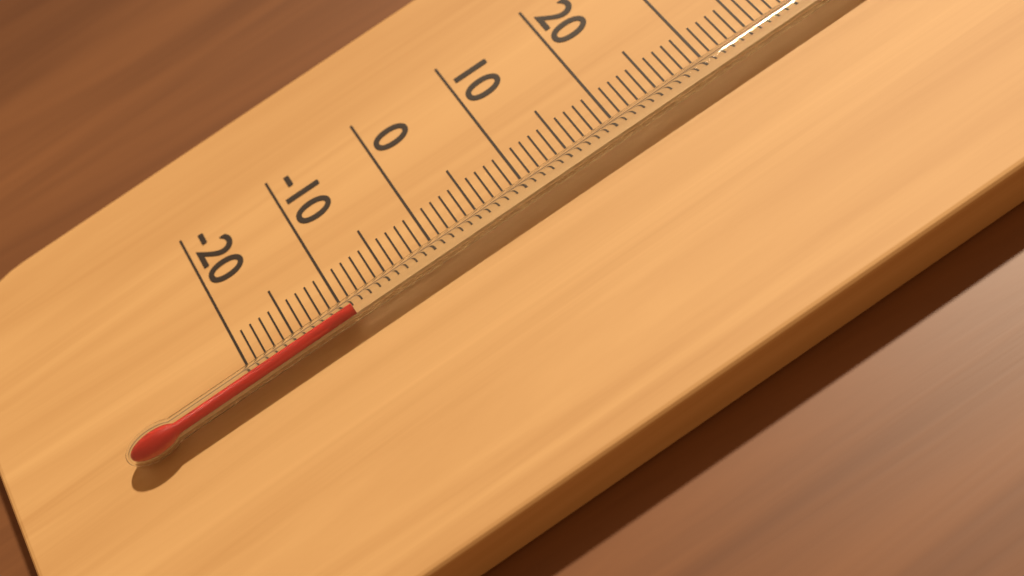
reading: -9 °C
